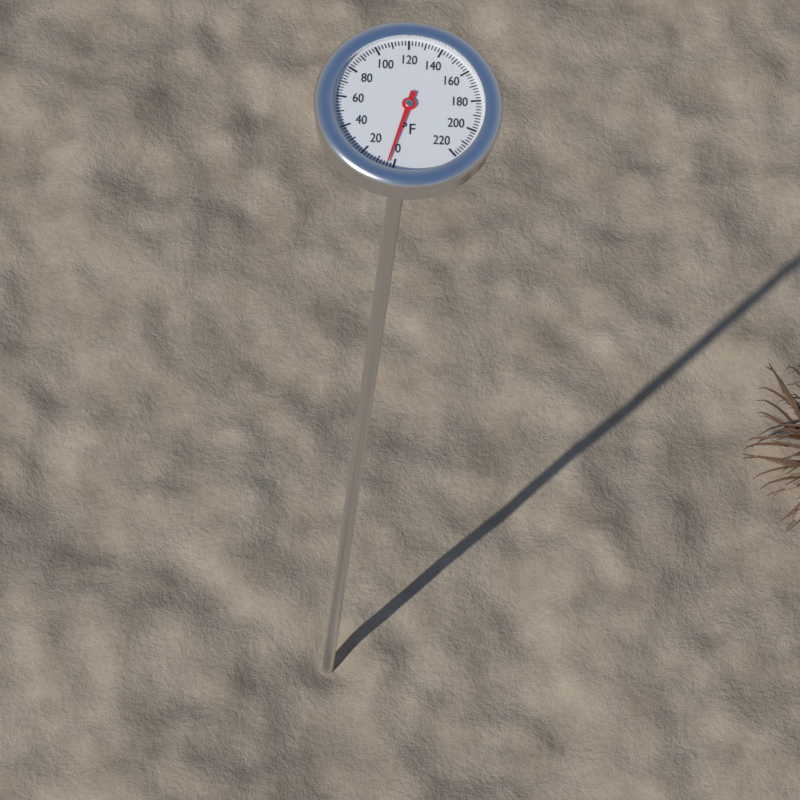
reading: 4 °F
